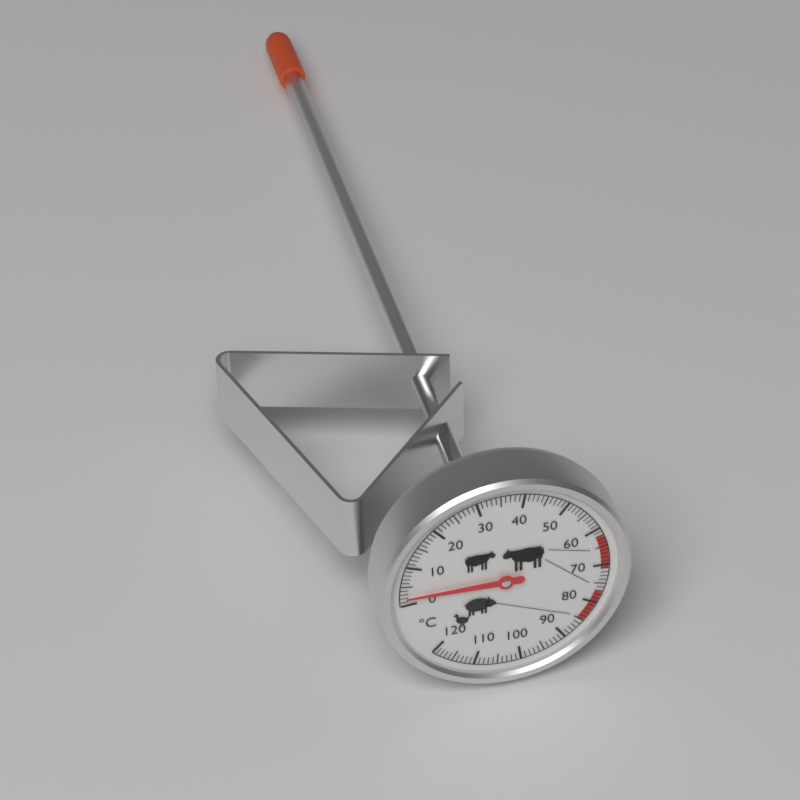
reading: 2 °C
